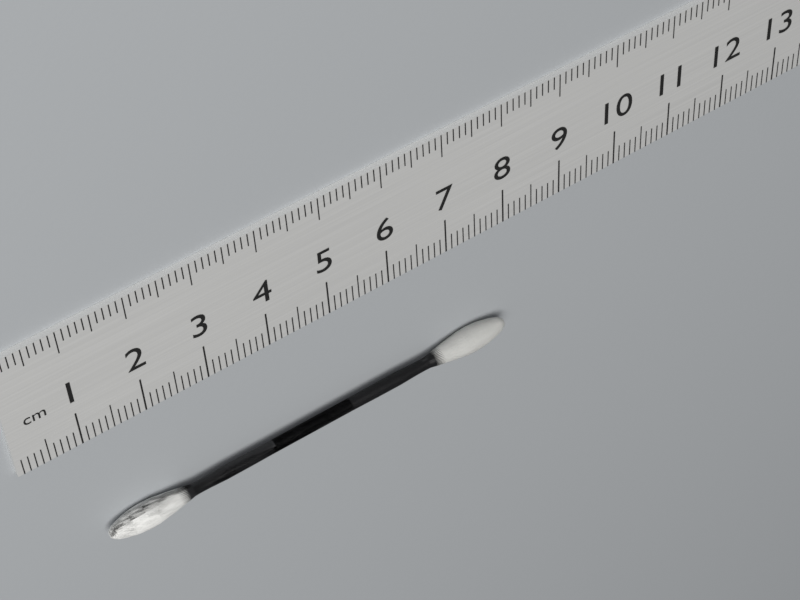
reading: 7.9 cm
